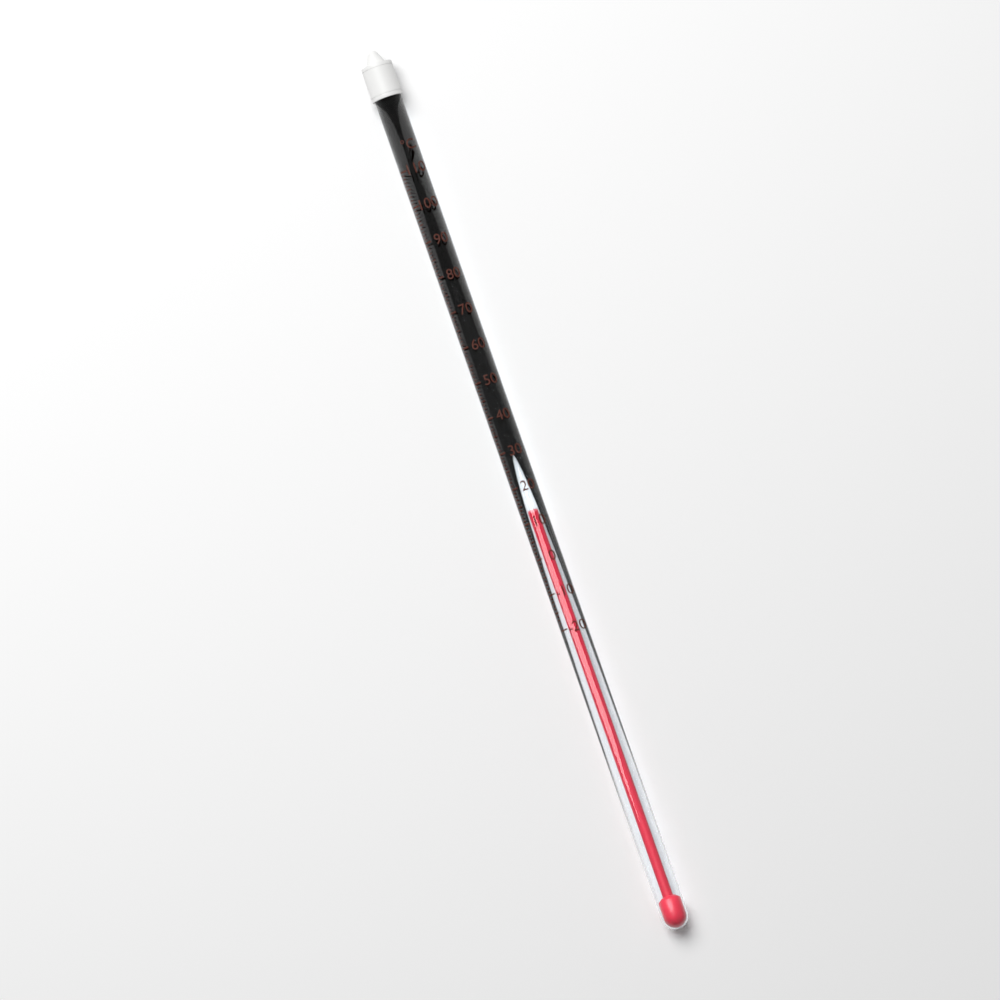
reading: 12 °C
